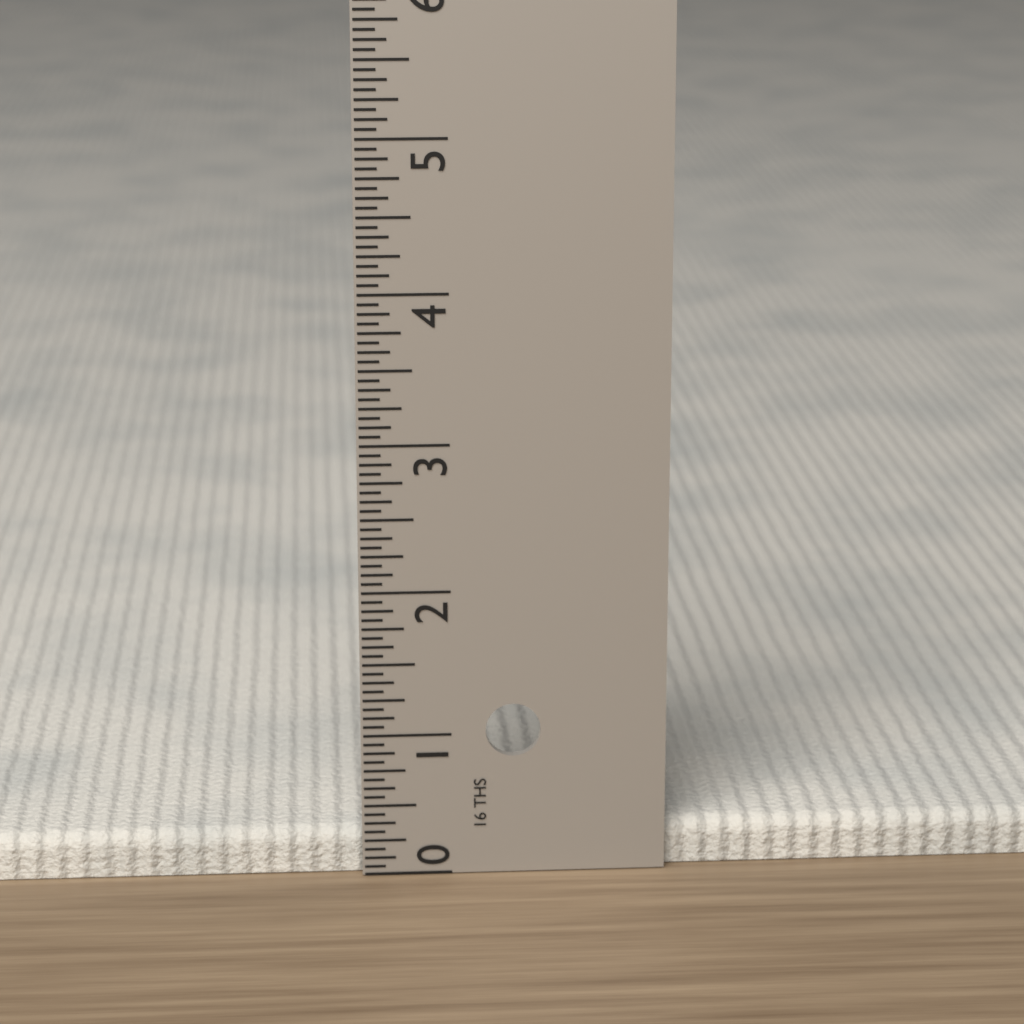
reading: 0.3125 in
